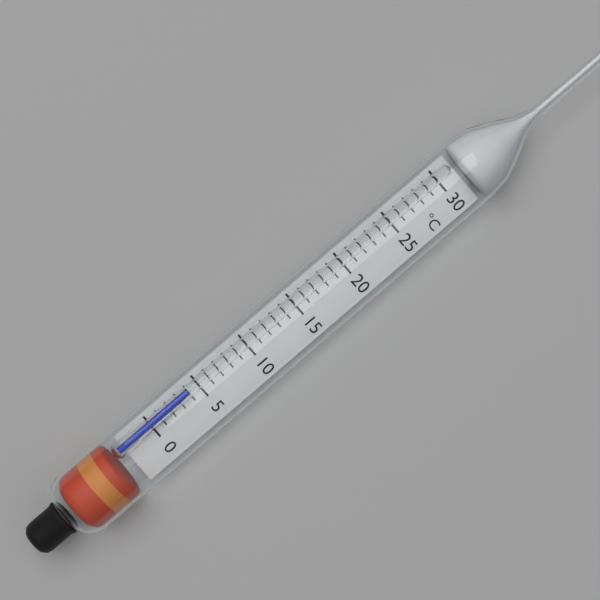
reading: 4 °C
